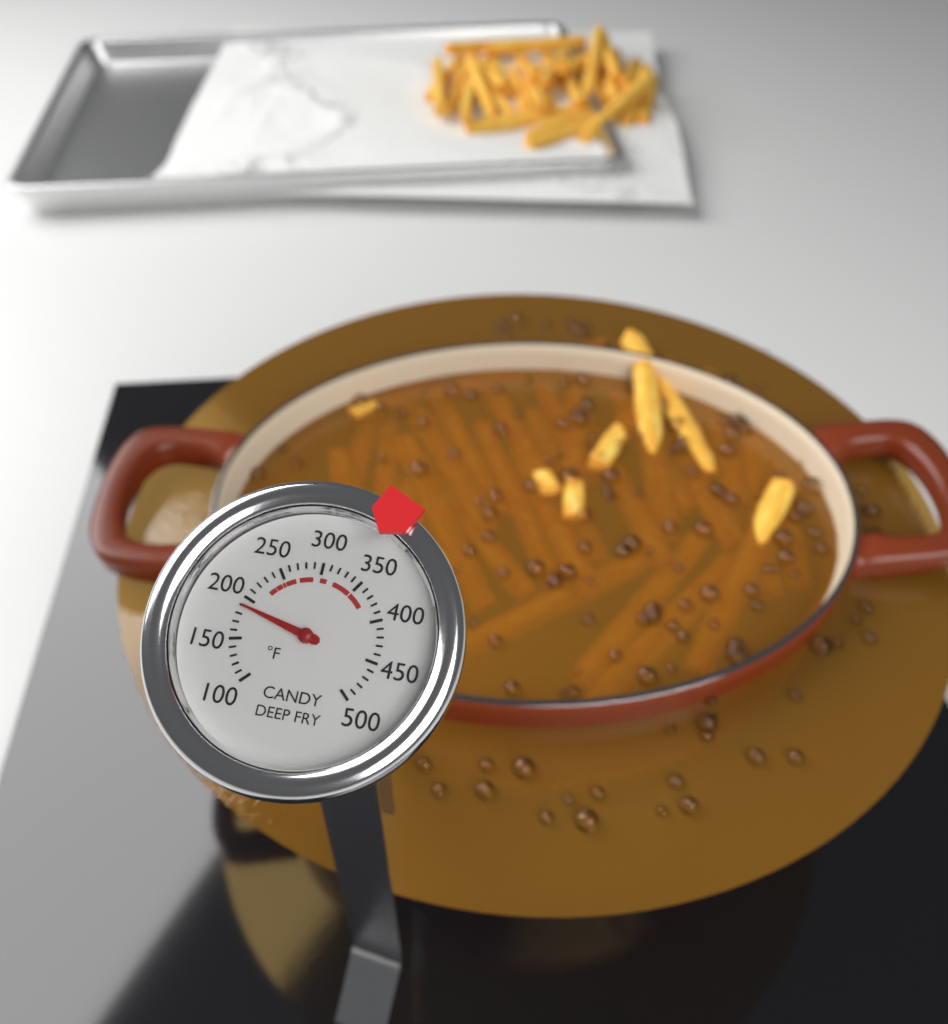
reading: 190 °F
